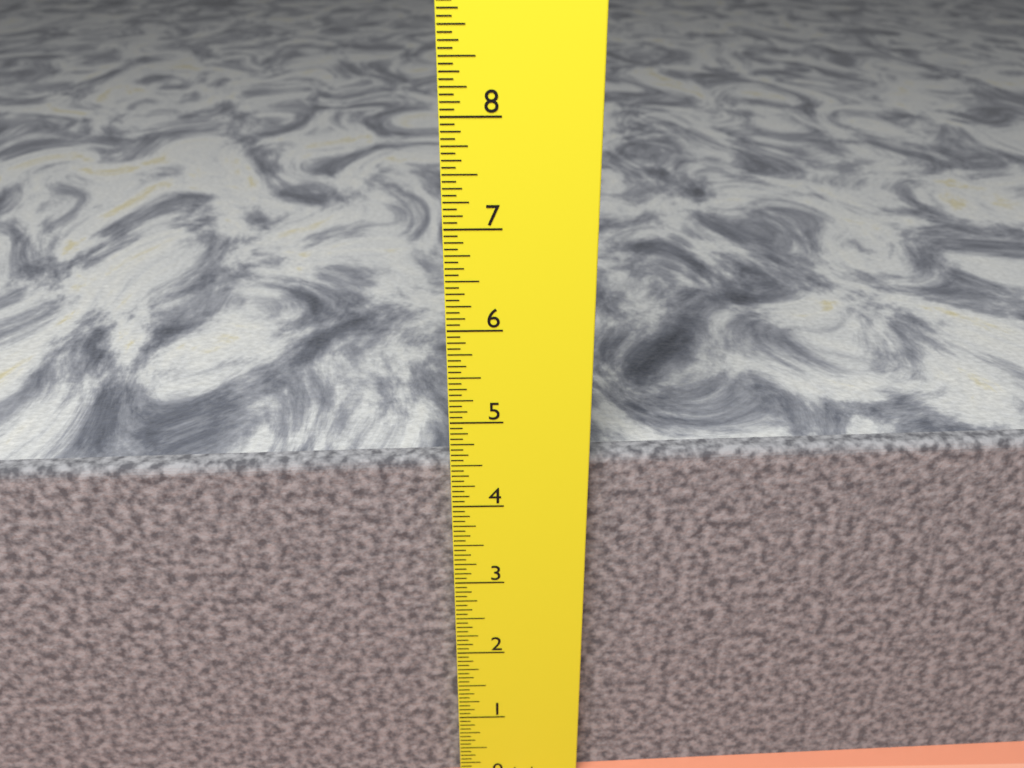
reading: 4.5000 in
